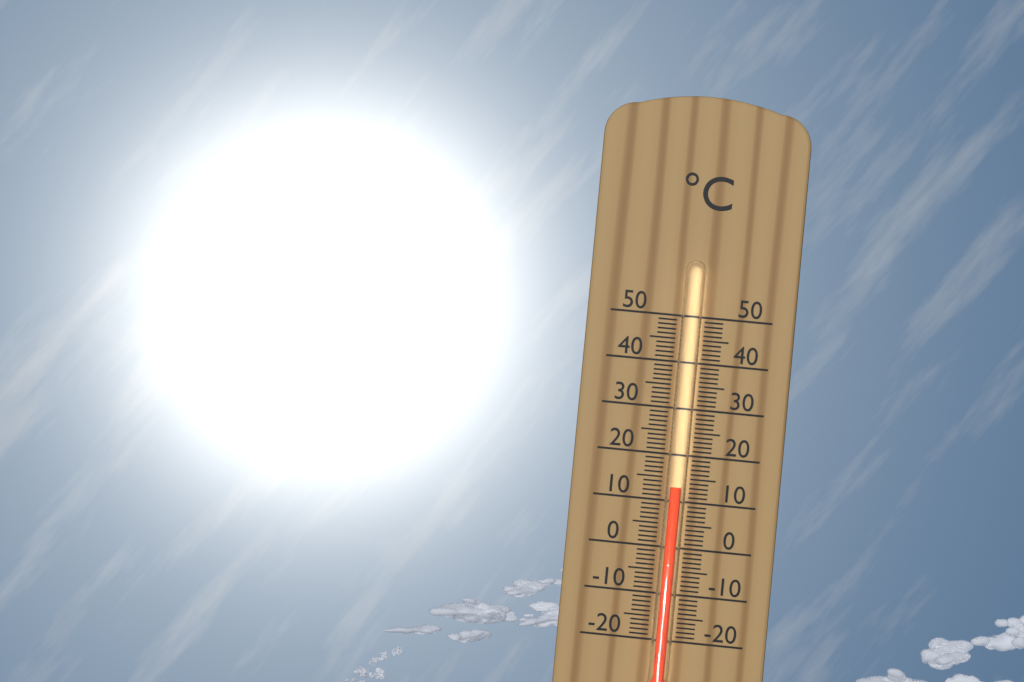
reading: 13 °C
